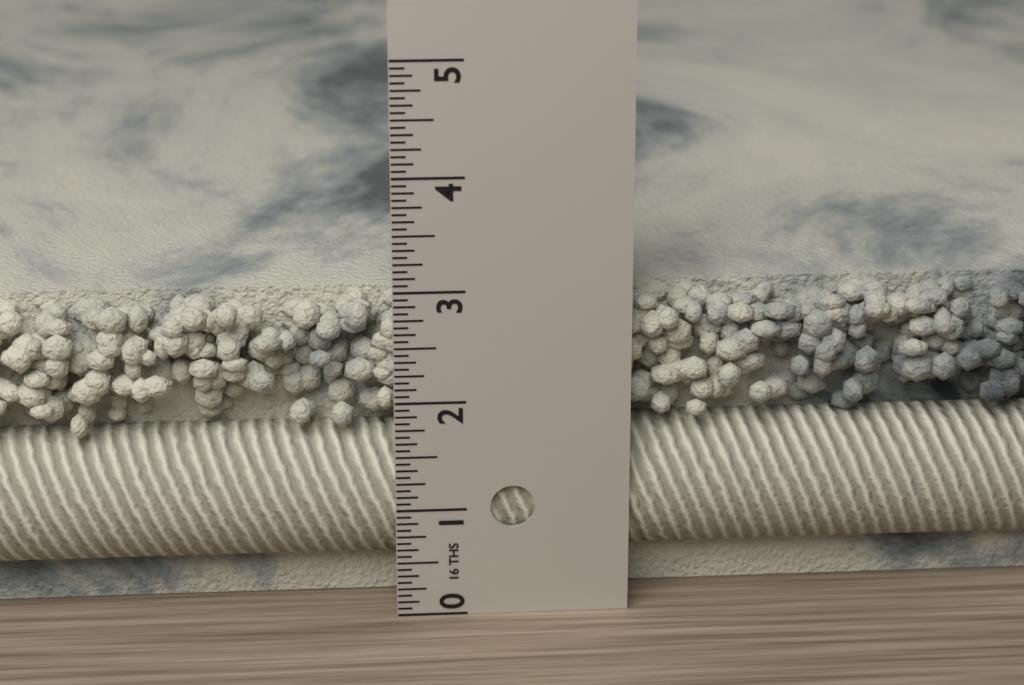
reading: 2.8750 in
